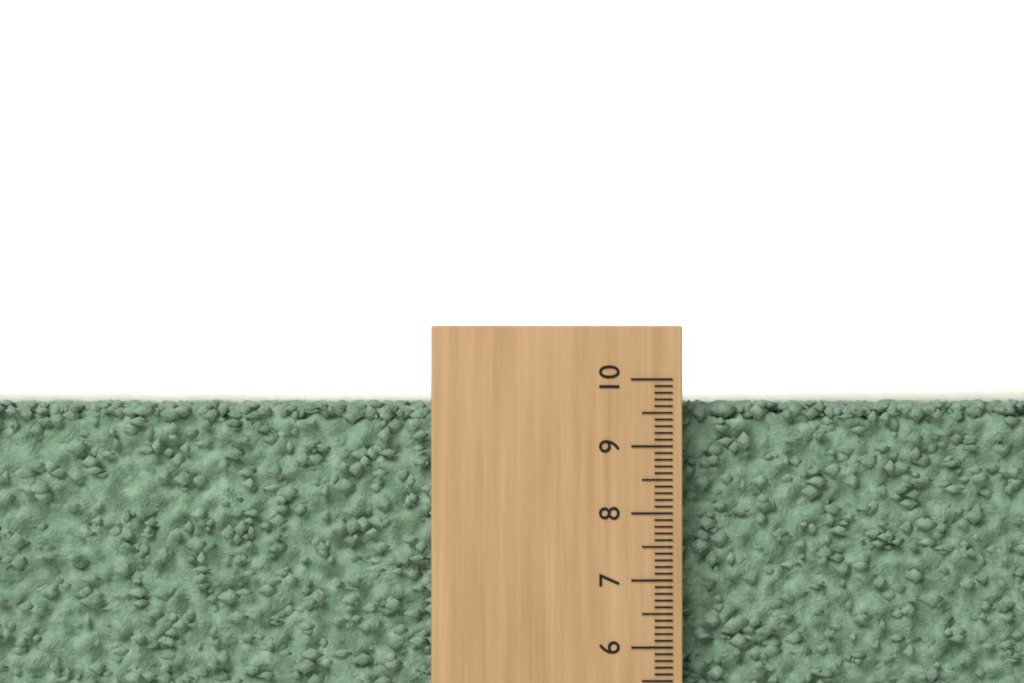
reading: 9.7 (no unit)
